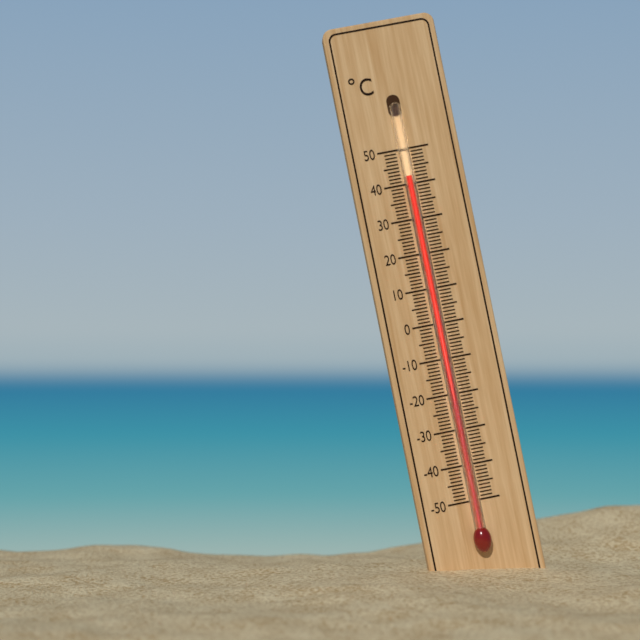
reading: 42 °C
